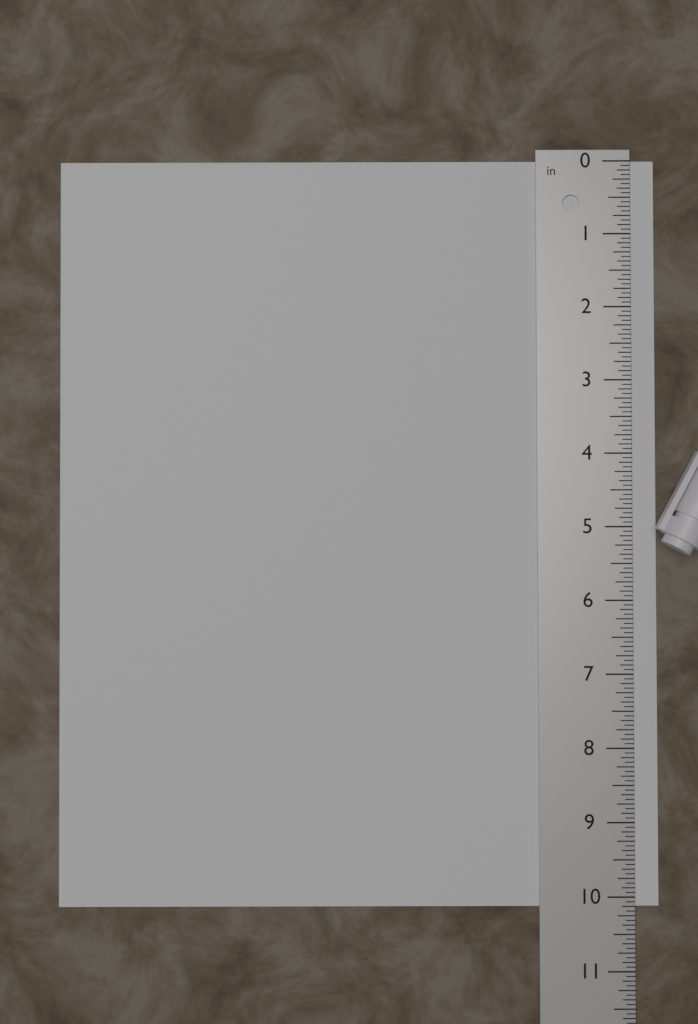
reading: 10.1250 in
